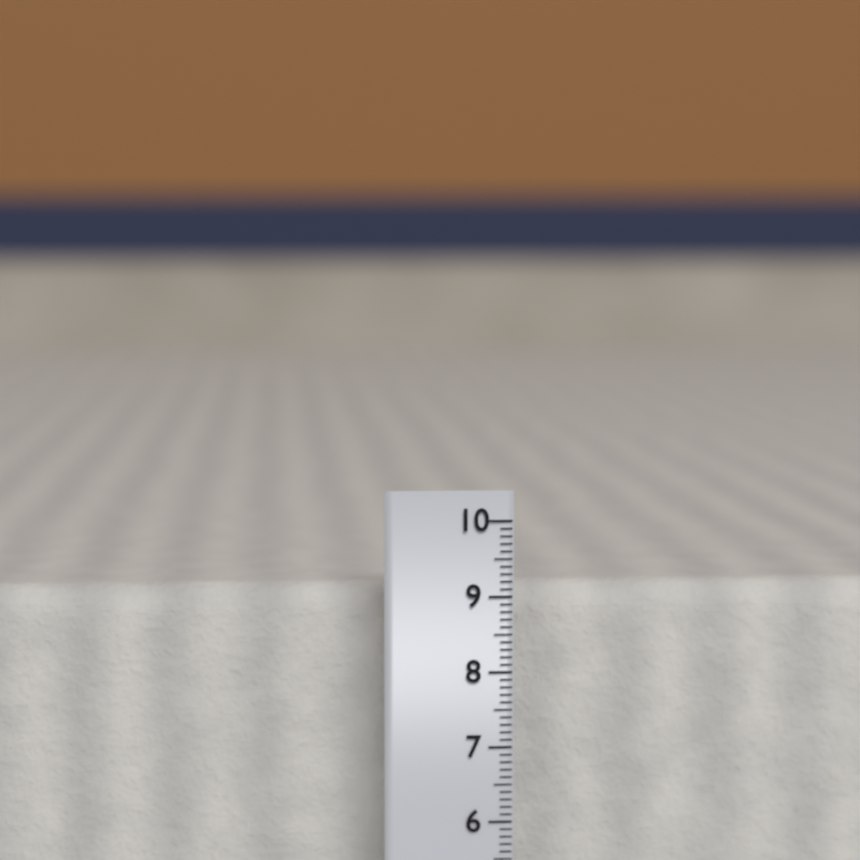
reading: 9.1 cm
